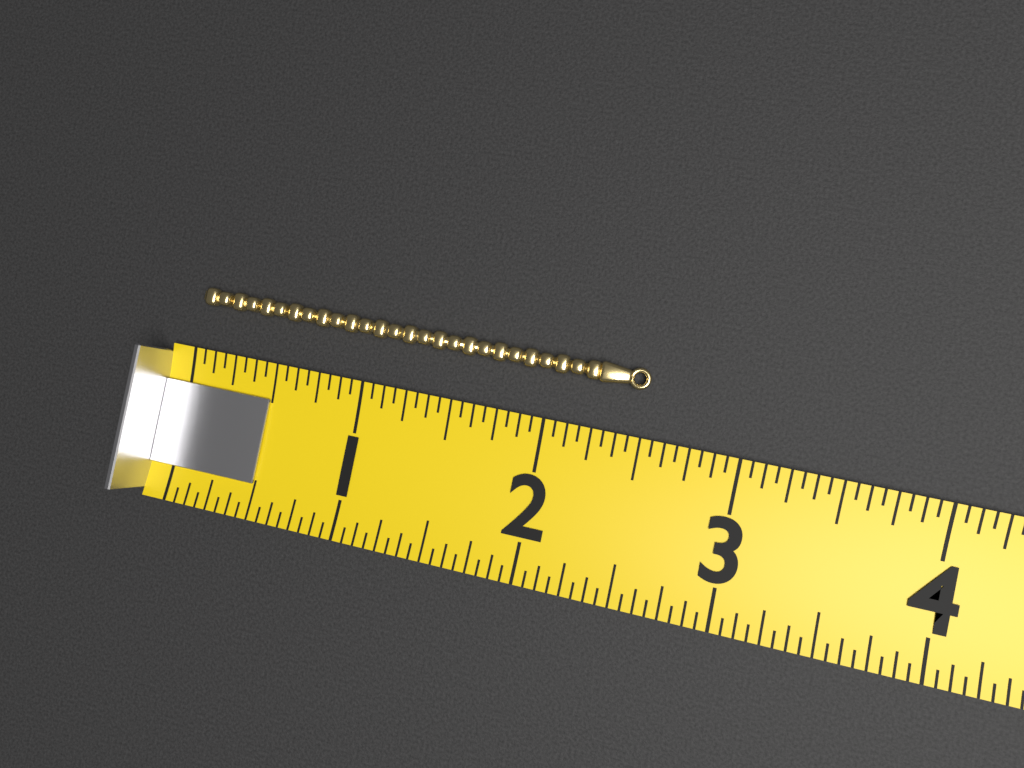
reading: 2.5000 (no unit)
